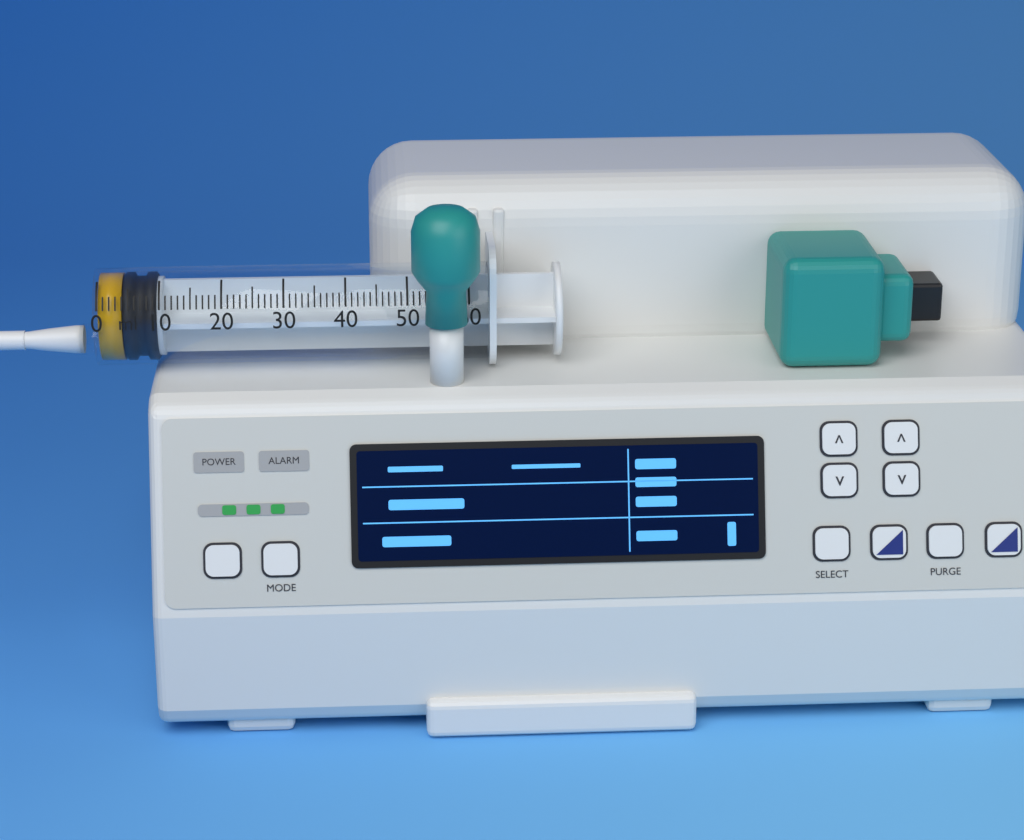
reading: 4 ml
